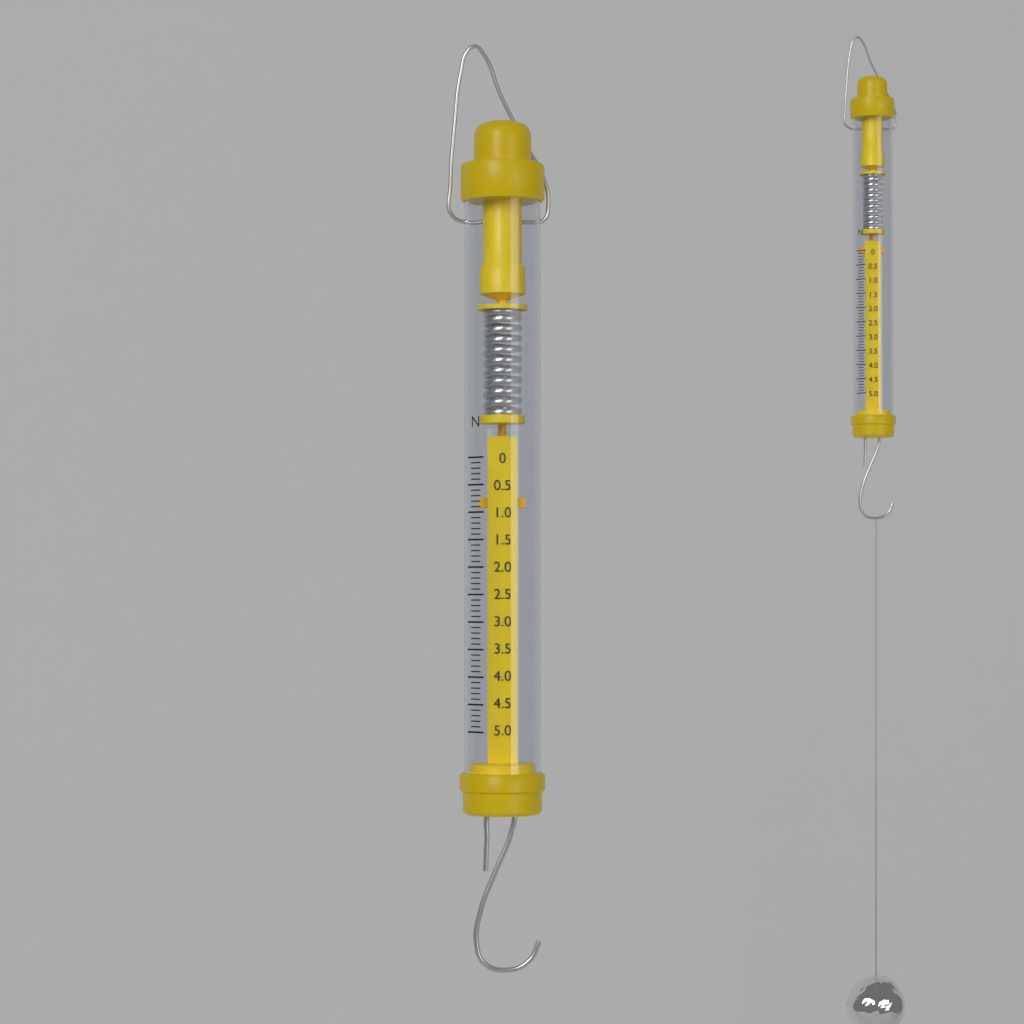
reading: 0.9 N
